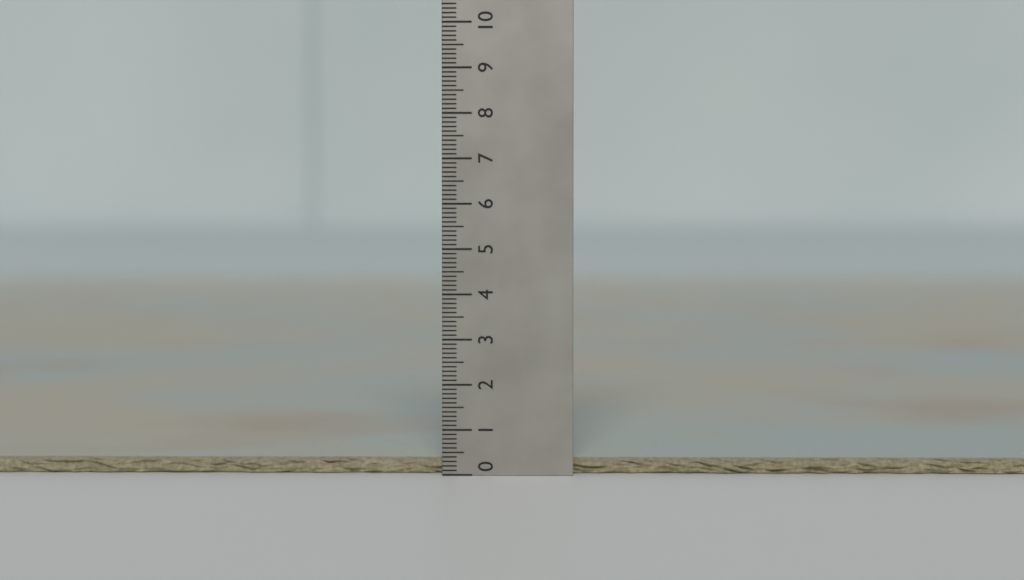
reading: 0.3 (no unit)
